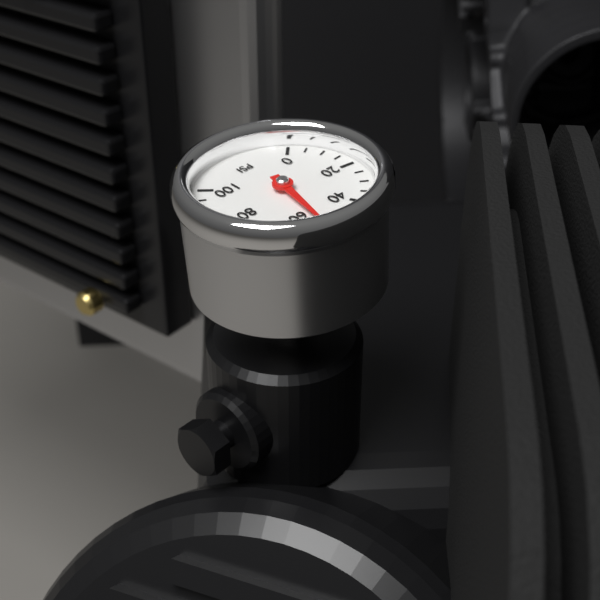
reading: 55 psi
